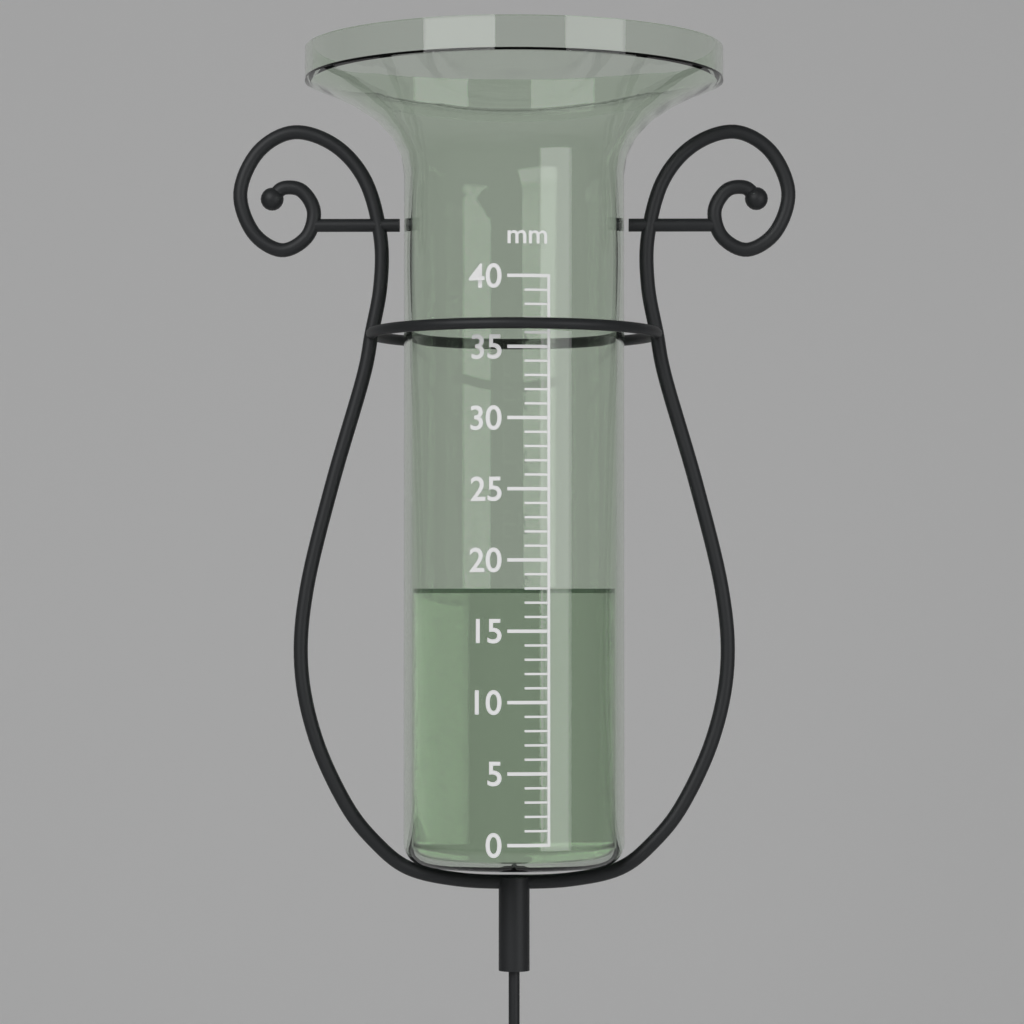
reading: 18 mm
